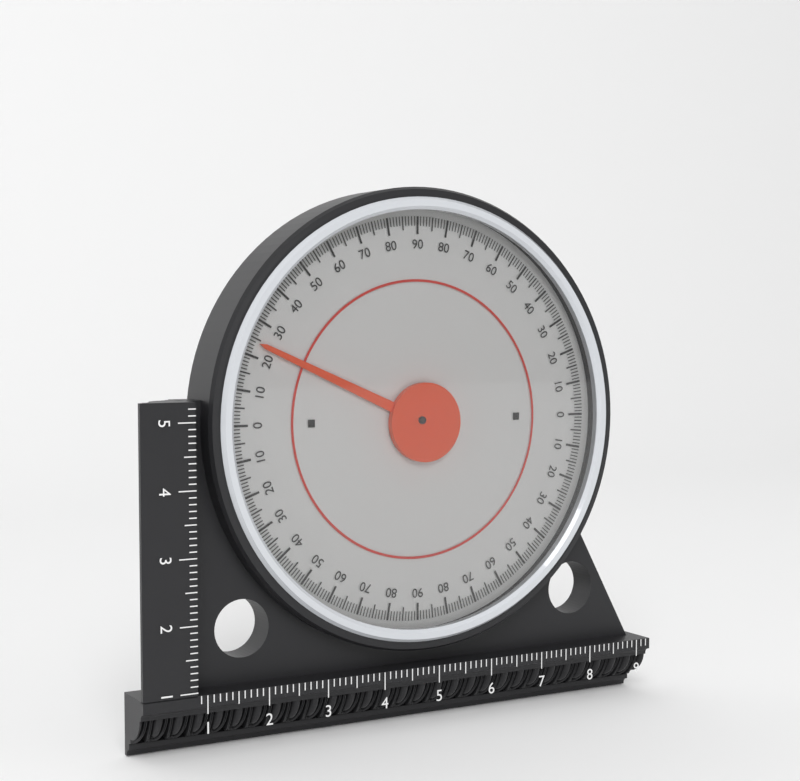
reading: 24 (no unit)
